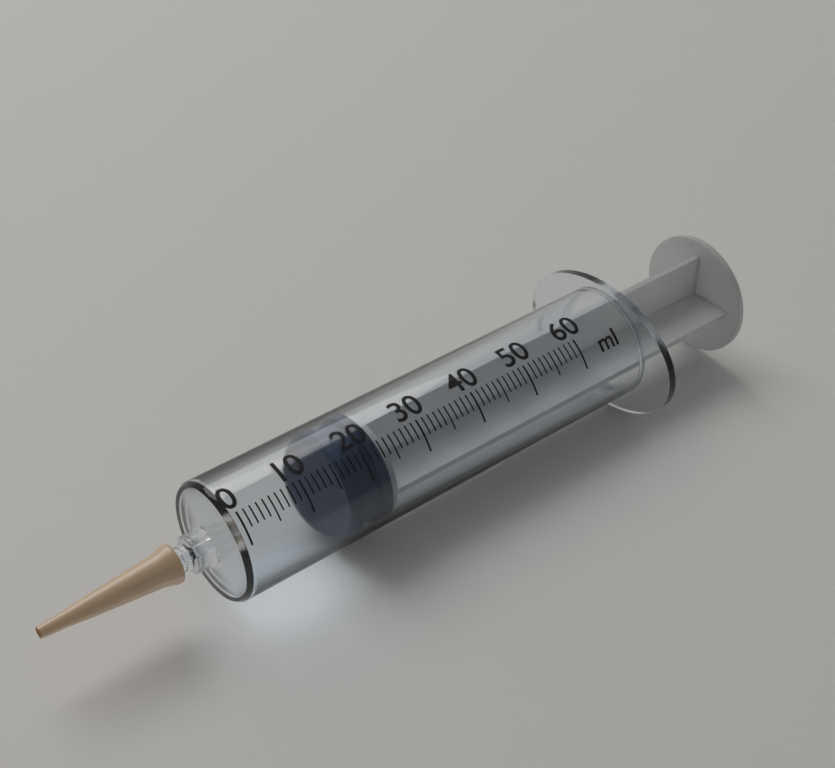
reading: 16 ml
